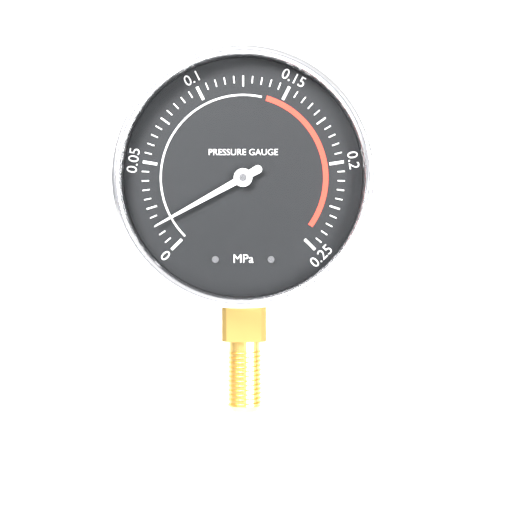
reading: 0.015 MPa
